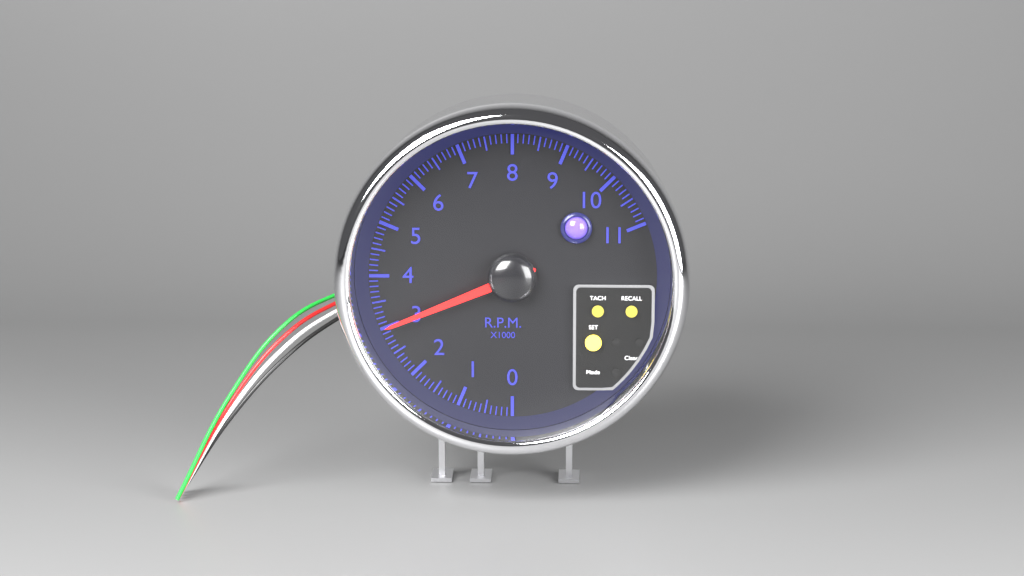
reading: 3.0 rpm x1000
